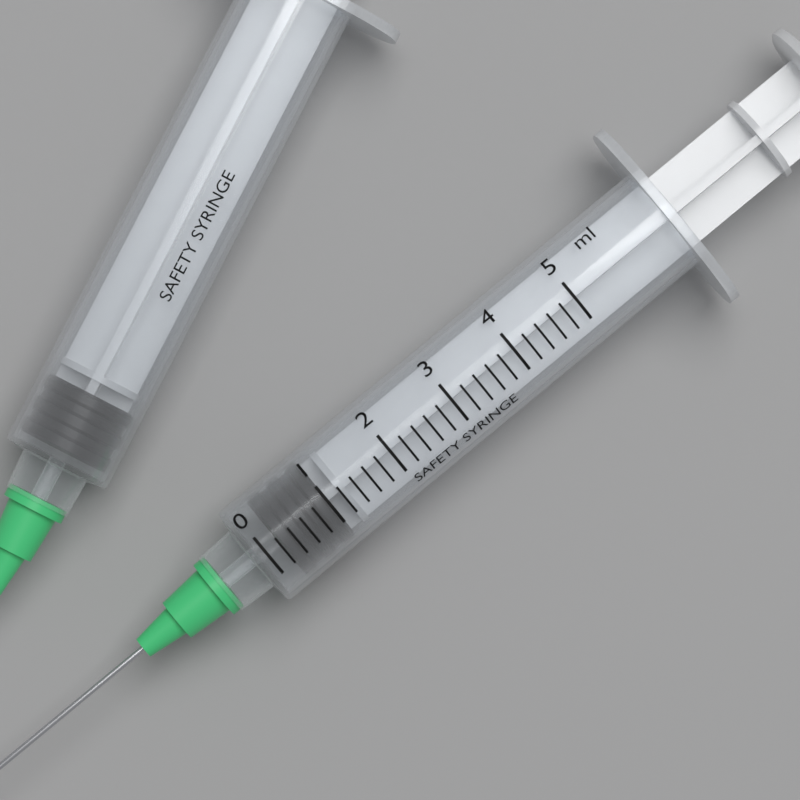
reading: 0.2 ml
